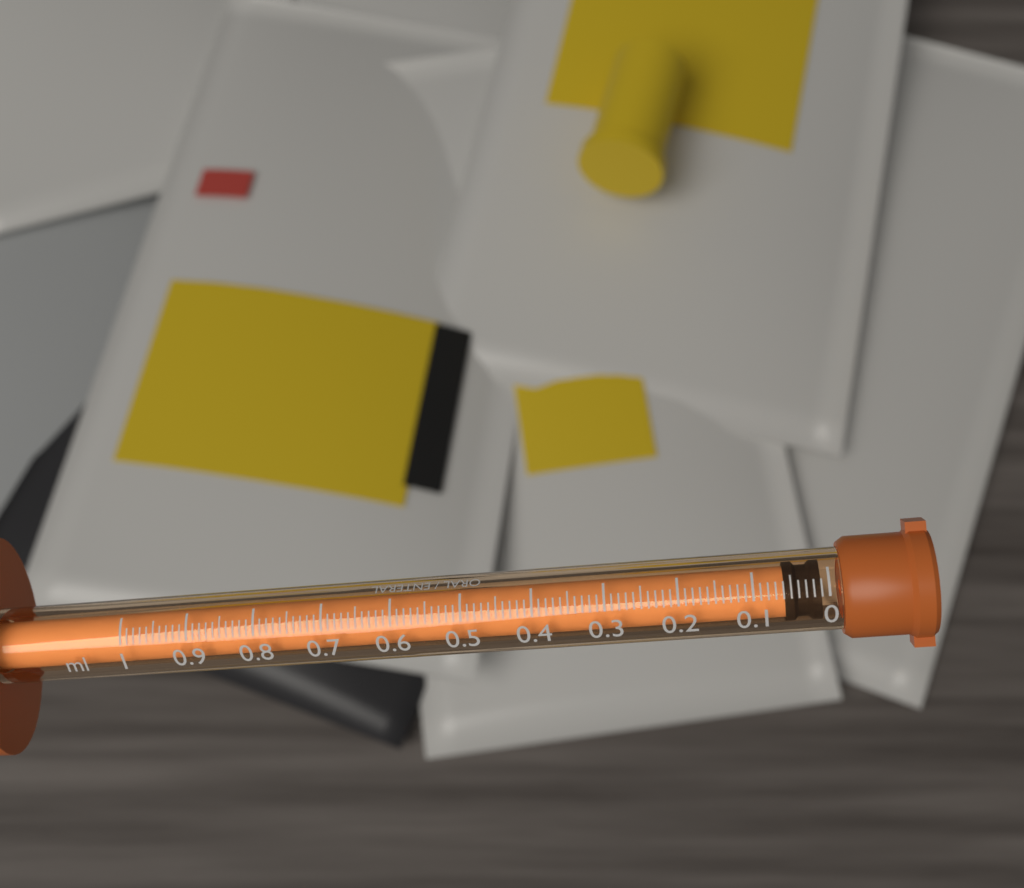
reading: 0.01 ml
